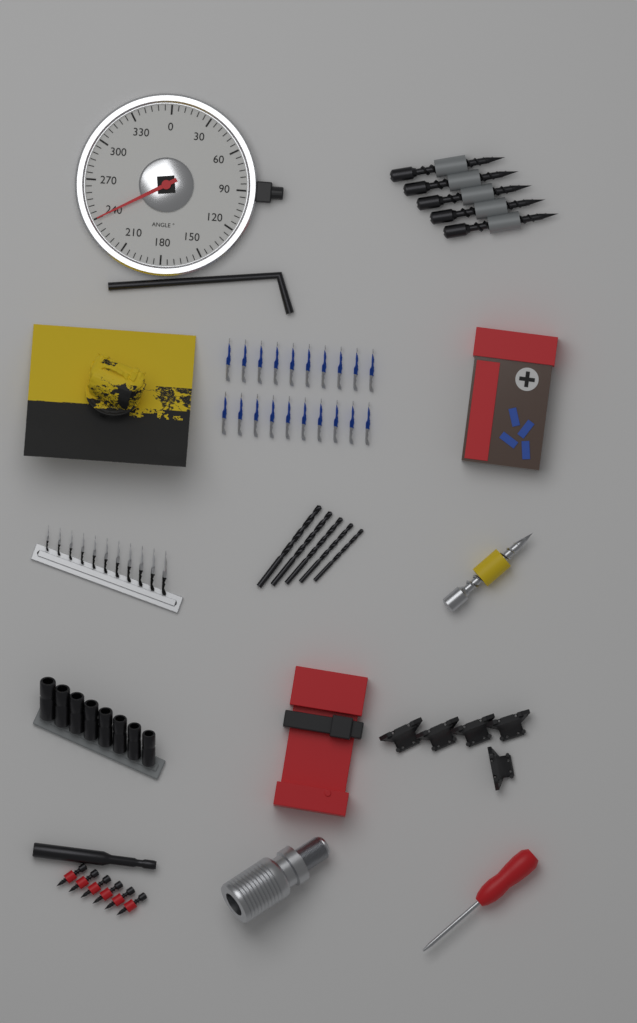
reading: 240 °
